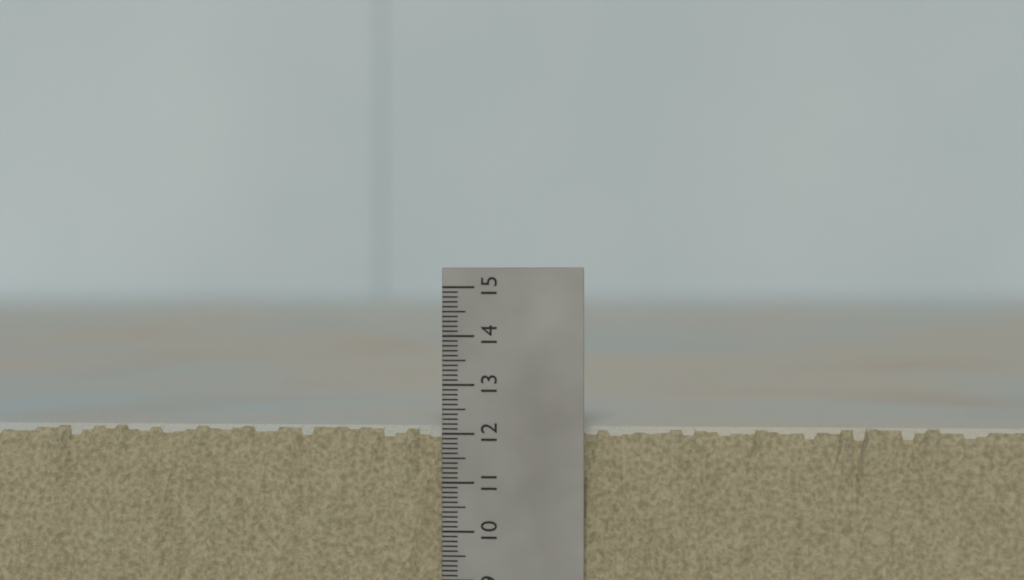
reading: 12.1 (no unit)
